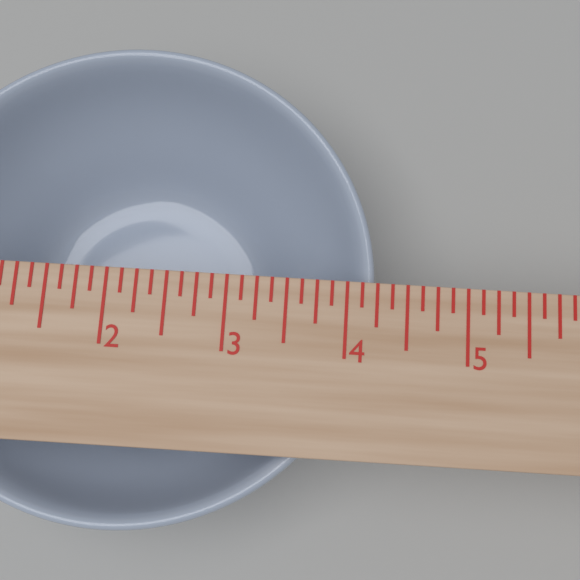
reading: 4.250 in
